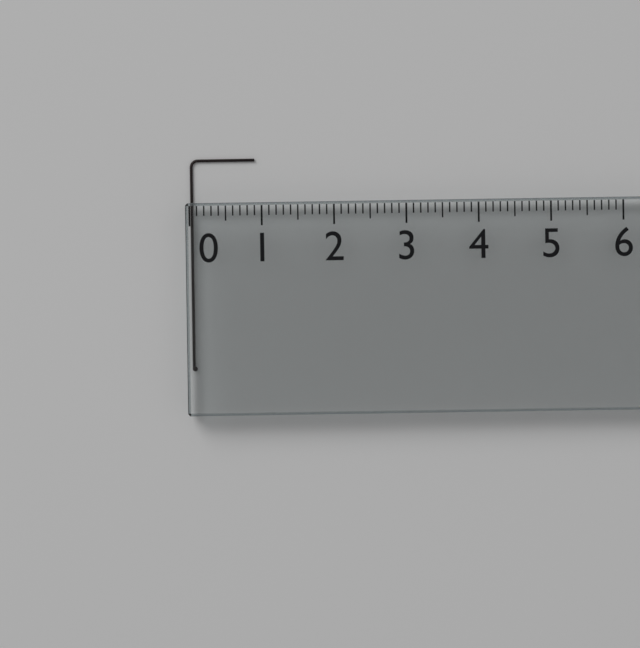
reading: 0.9 (no unit)
